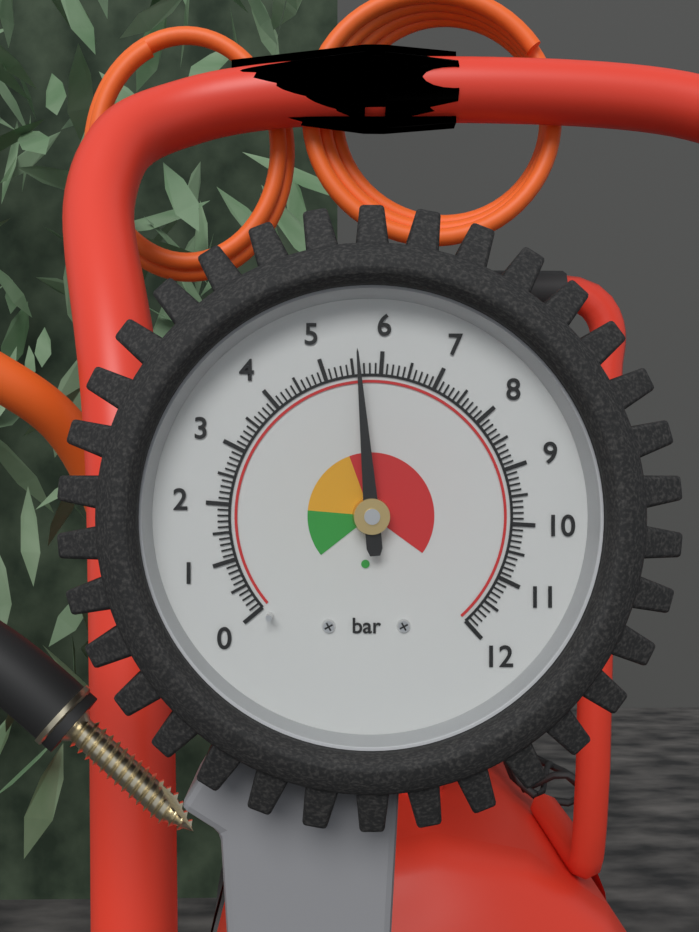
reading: 5.6 bar
